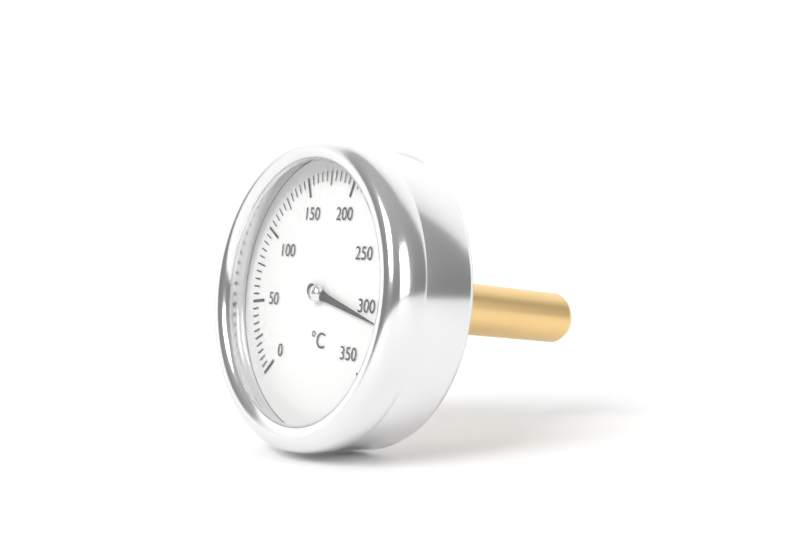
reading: 310 °C
